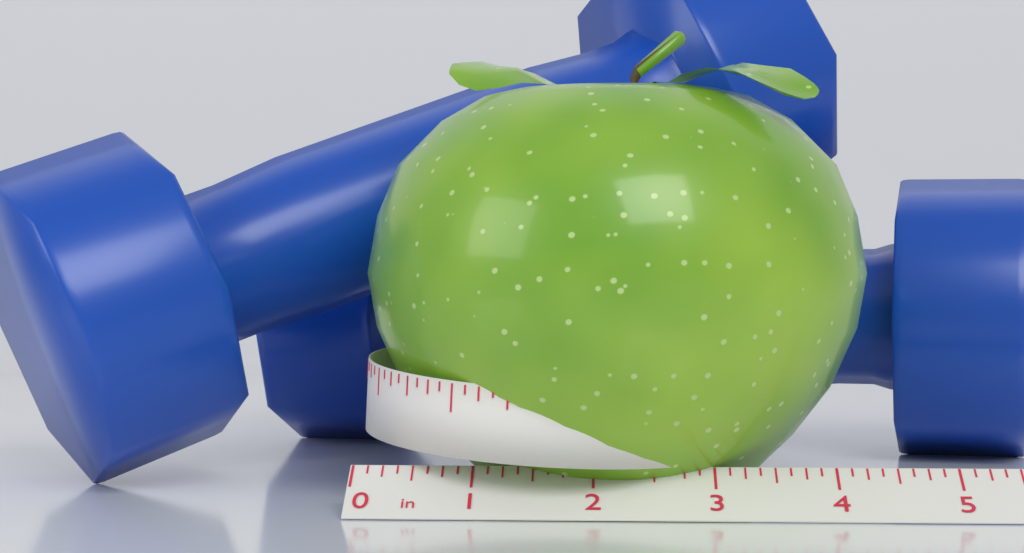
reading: 4.375 in
